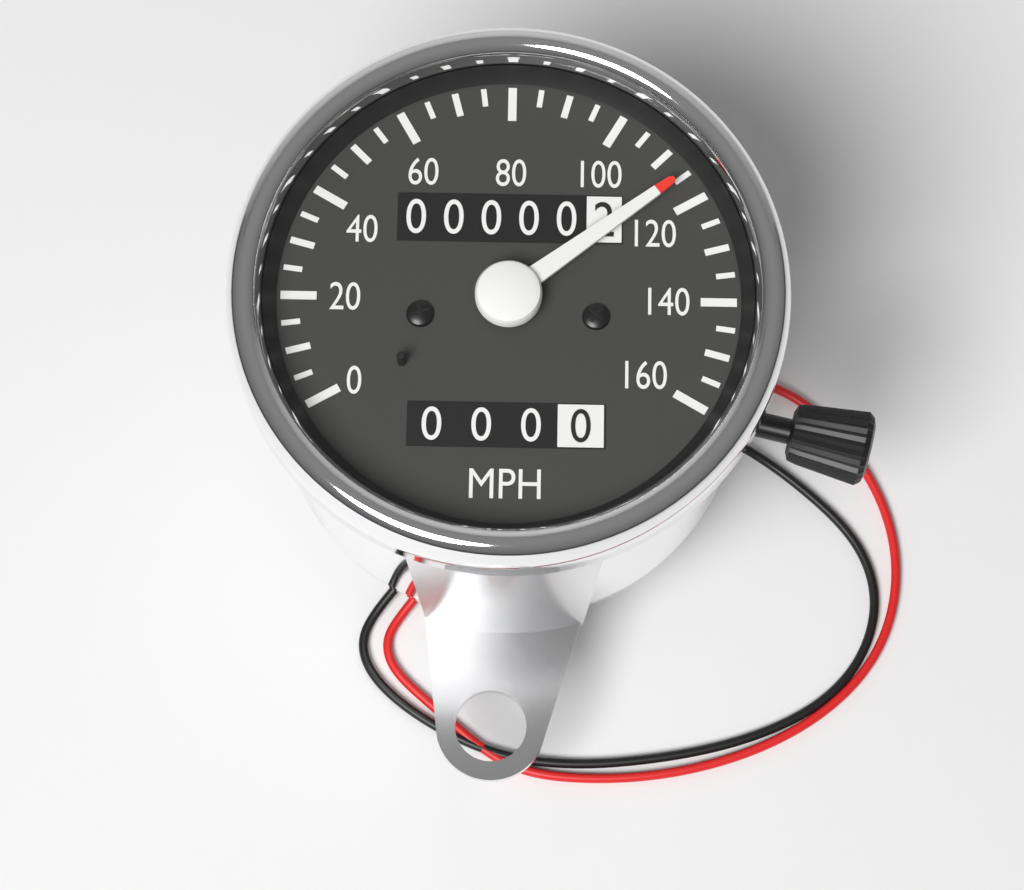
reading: 115 mph
